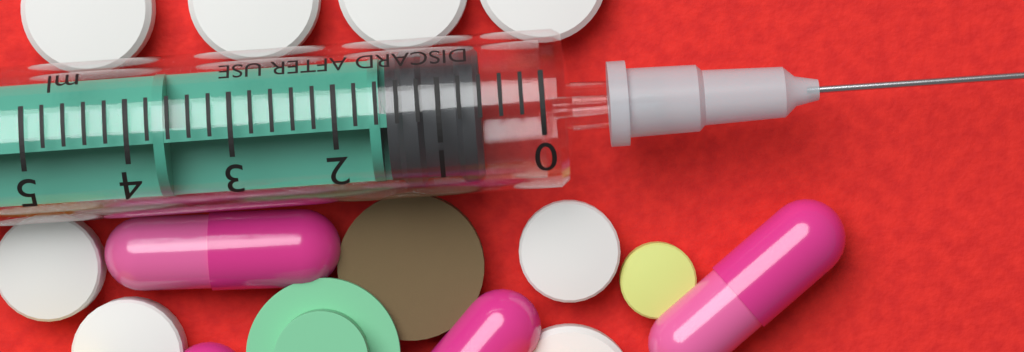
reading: 0.6 ml
